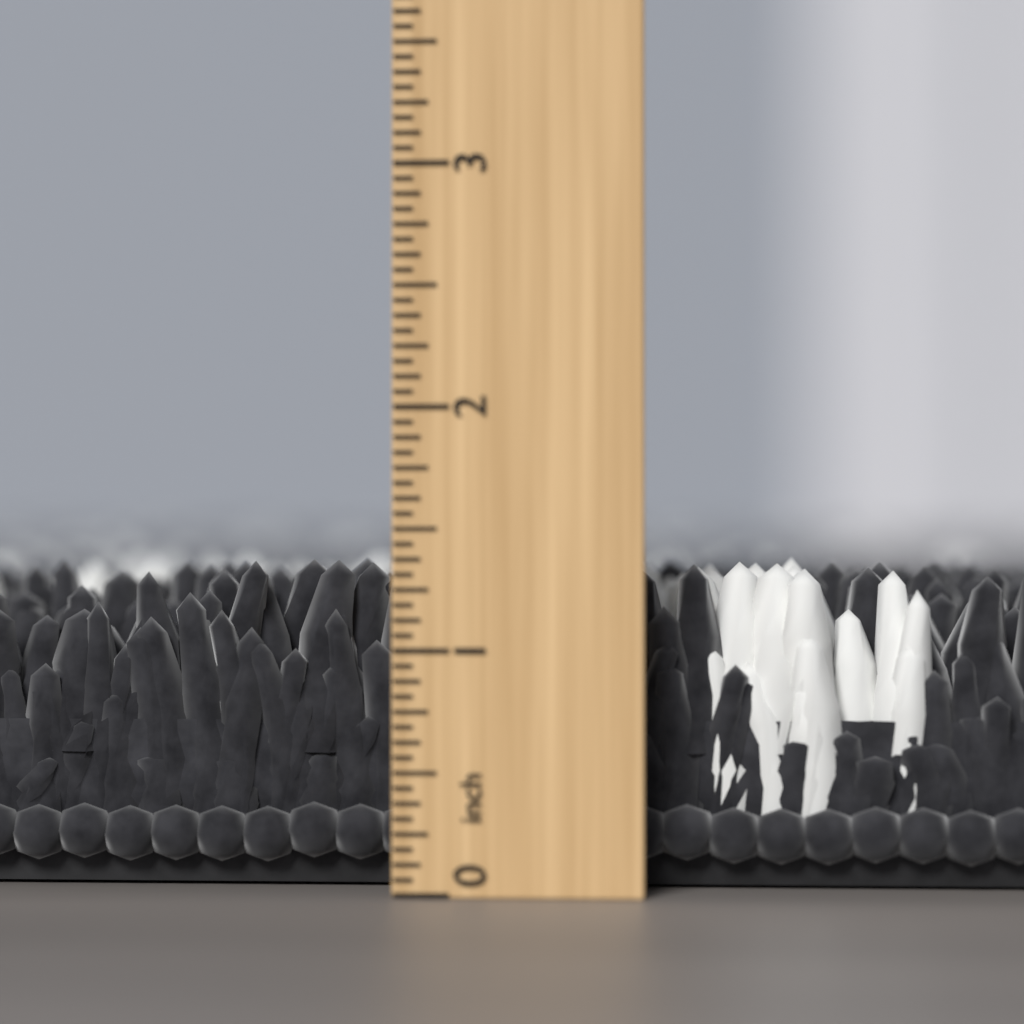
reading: 1.3750 inch
